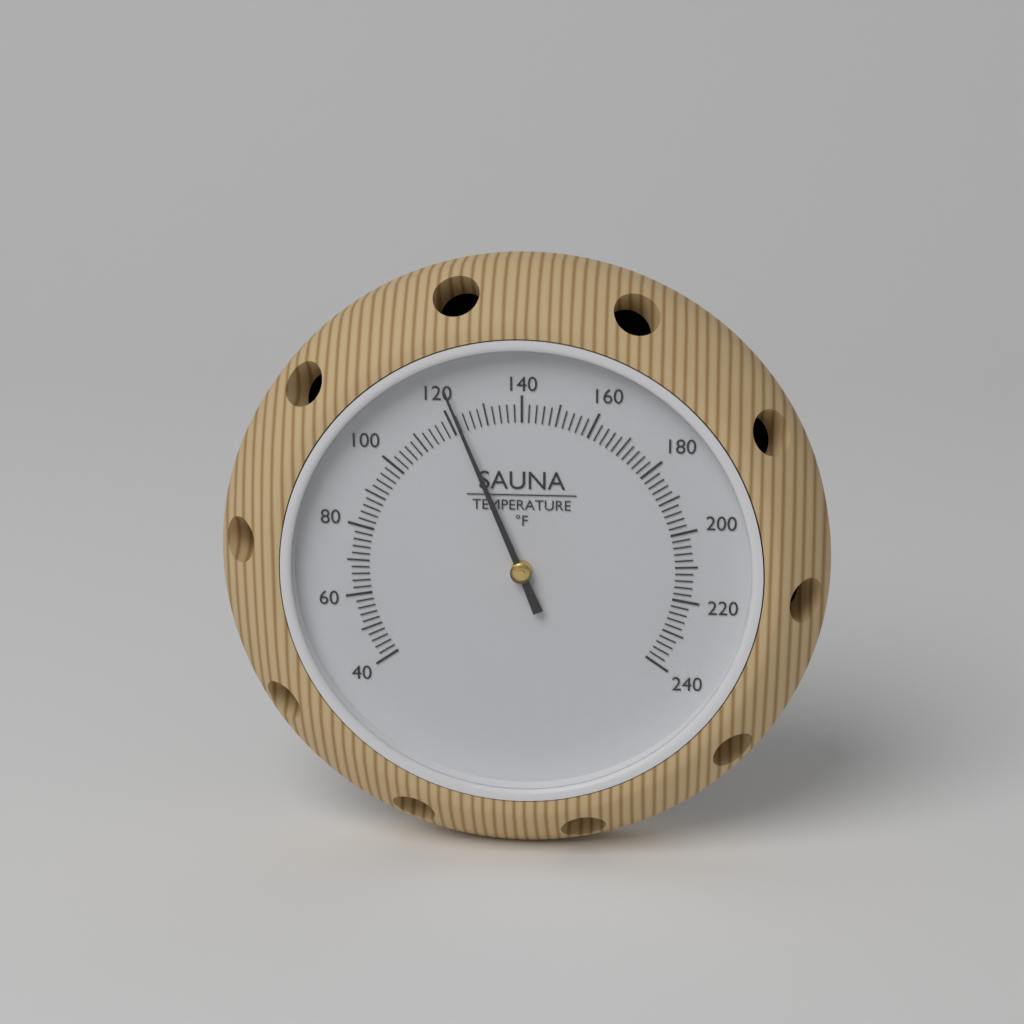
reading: 122 °F
